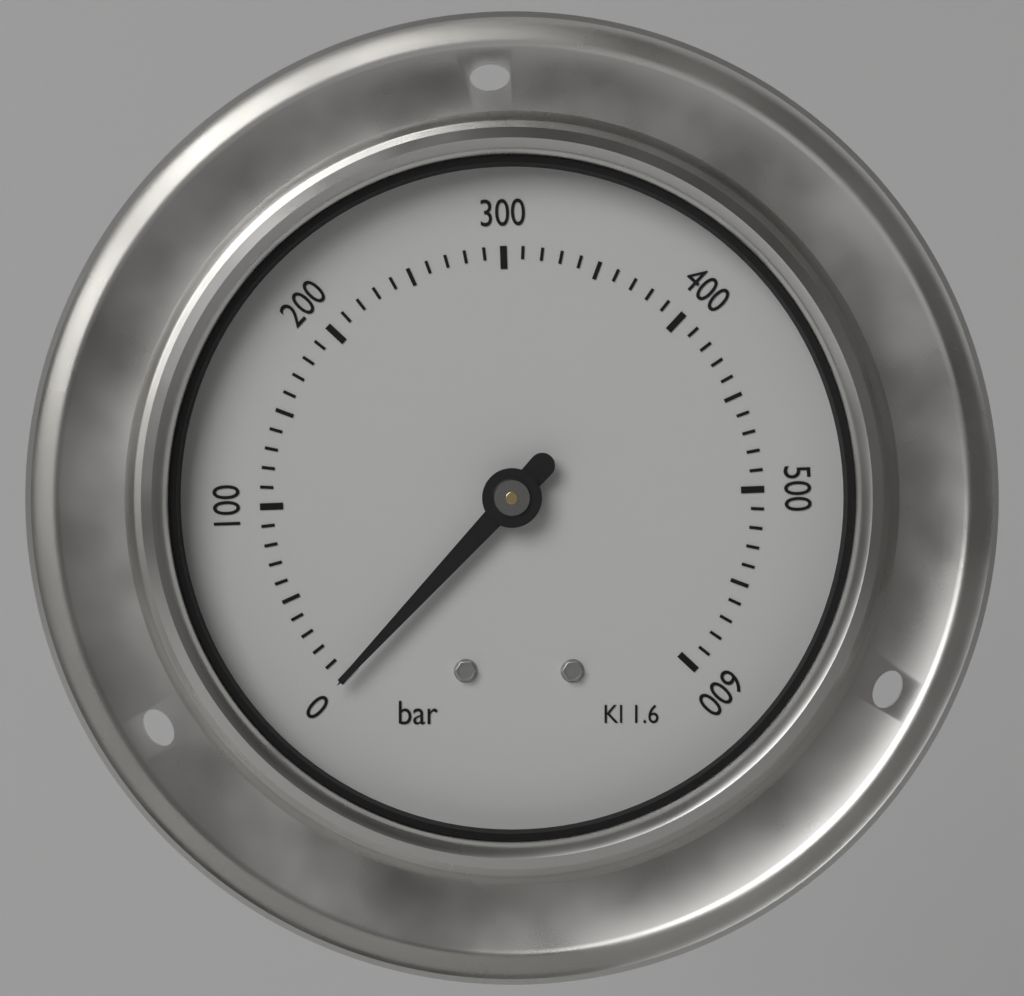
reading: 0 bar
